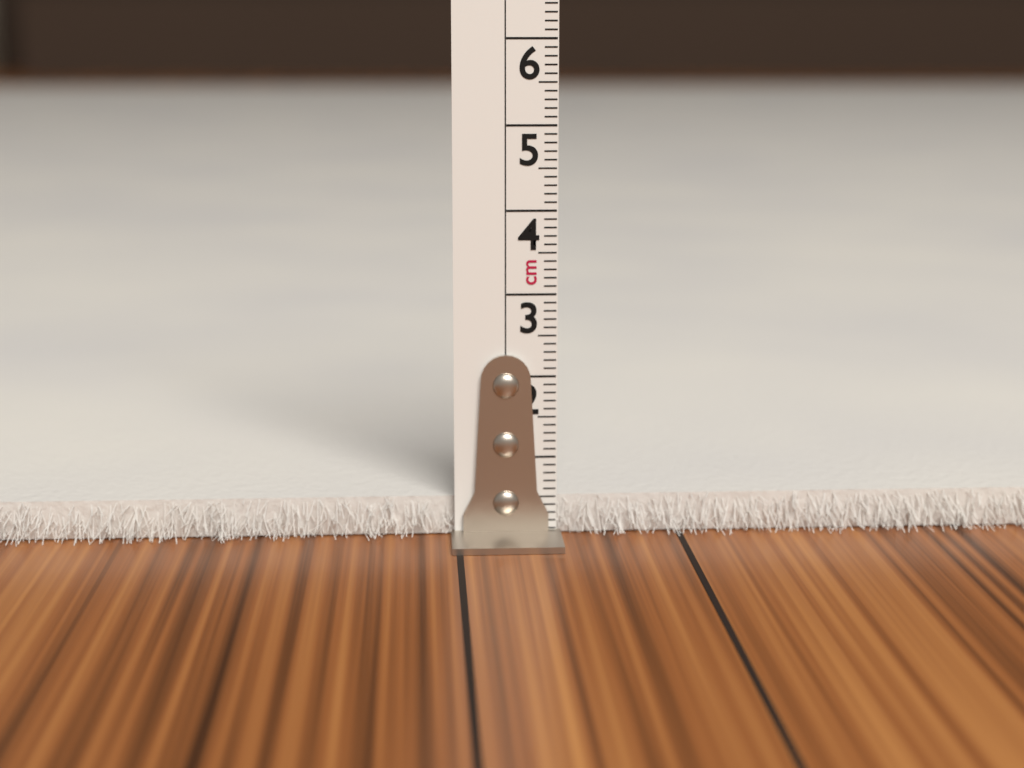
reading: 0.5 cm
